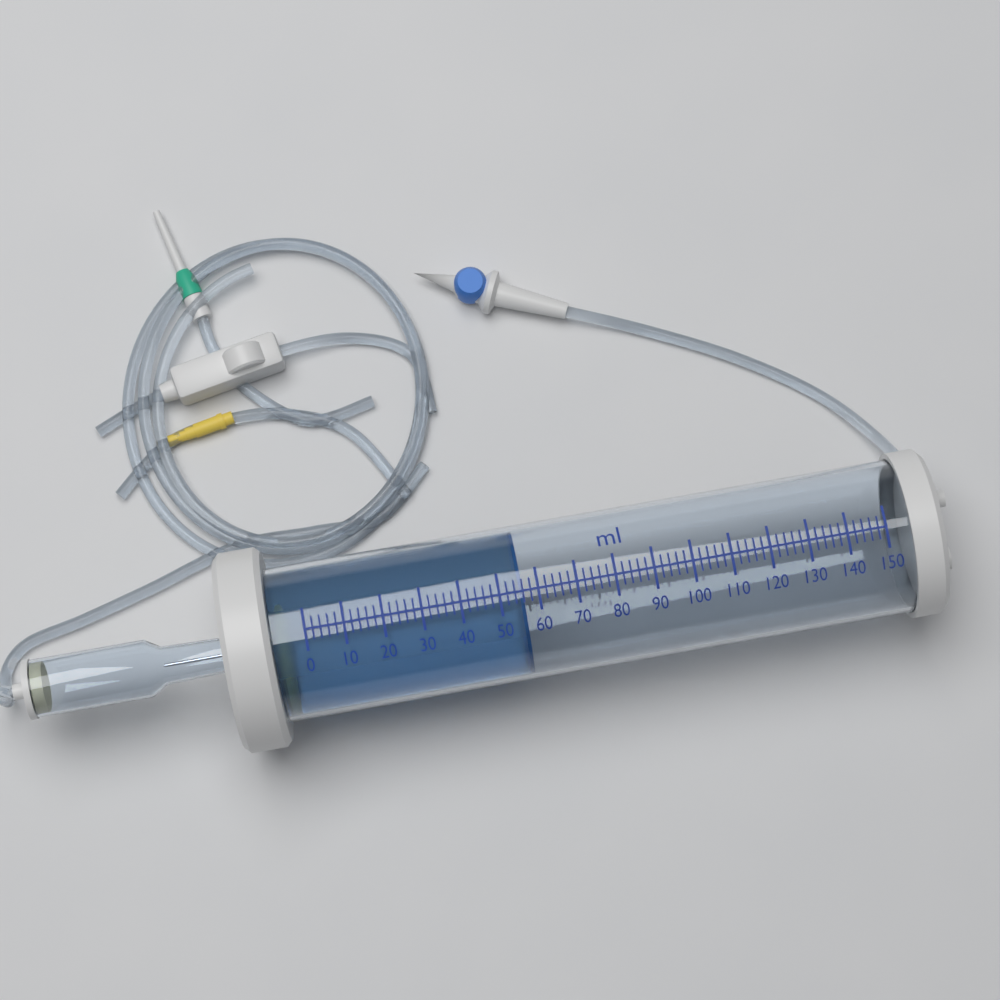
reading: 56 ml
